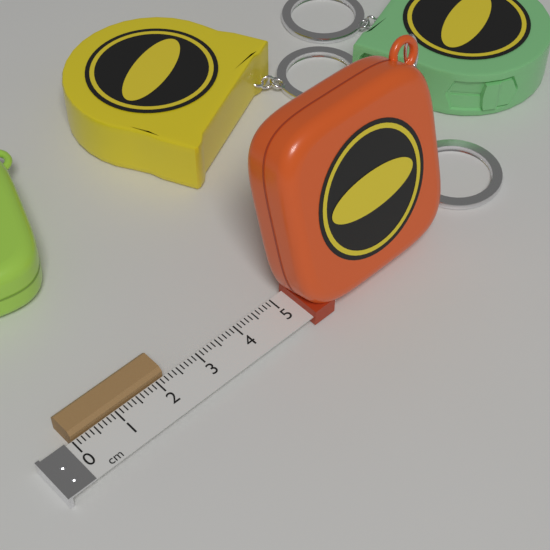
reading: 2.2 cm
